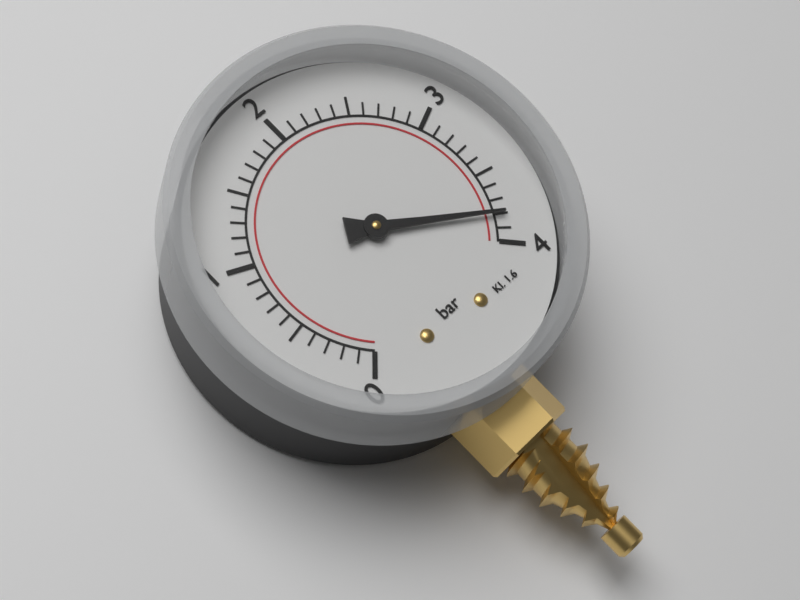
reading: 3.8 bar
